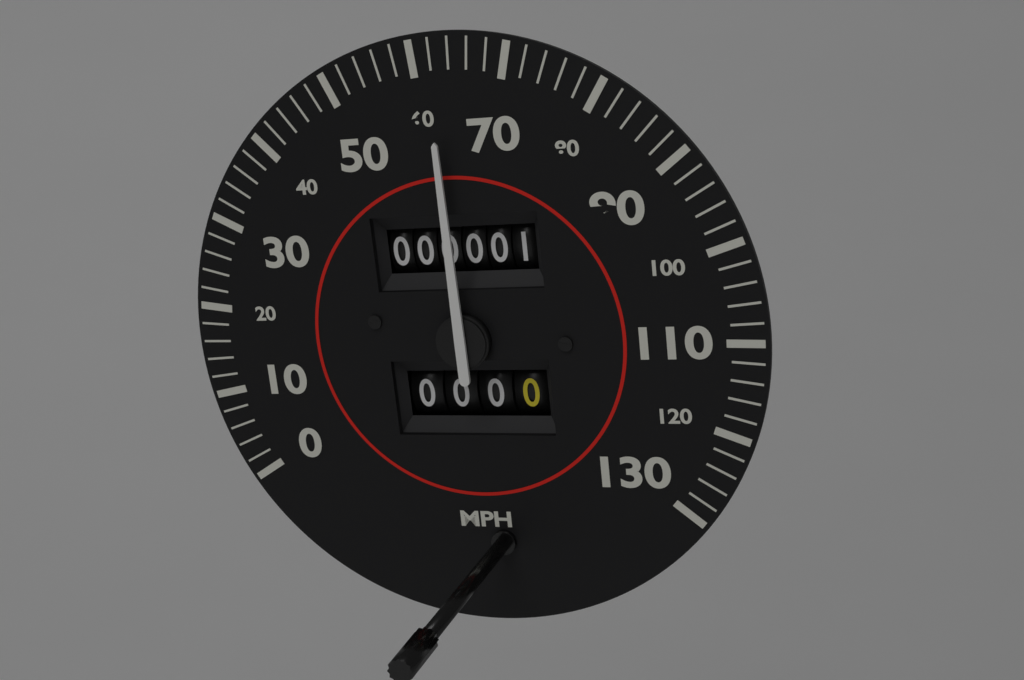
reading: 62 mph
